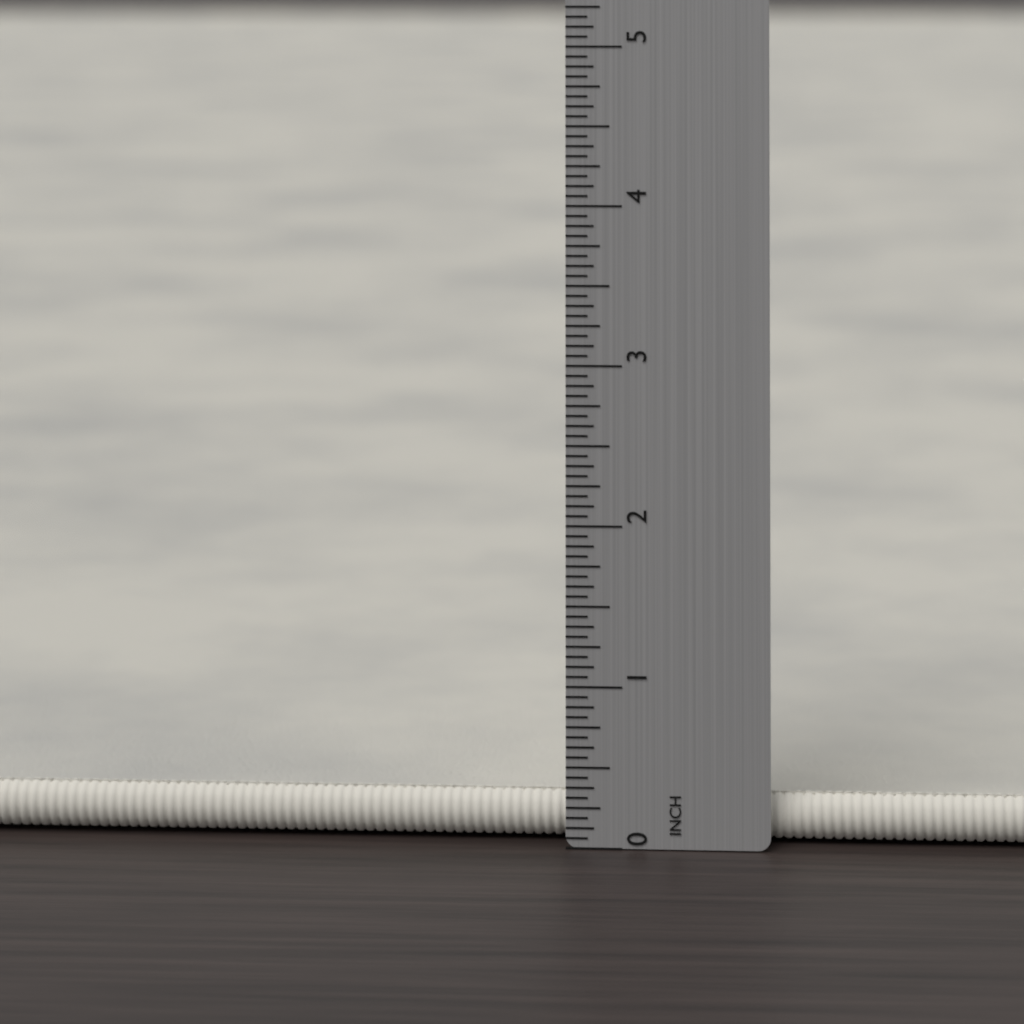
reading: 0.3125 in
